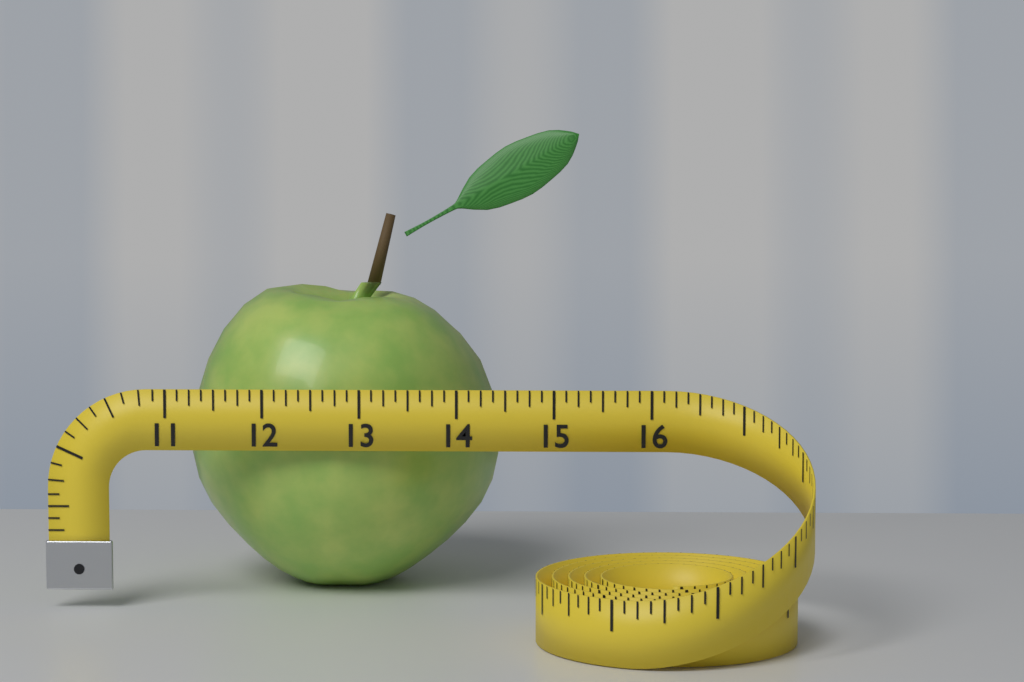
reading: 14.375 (no unit)
